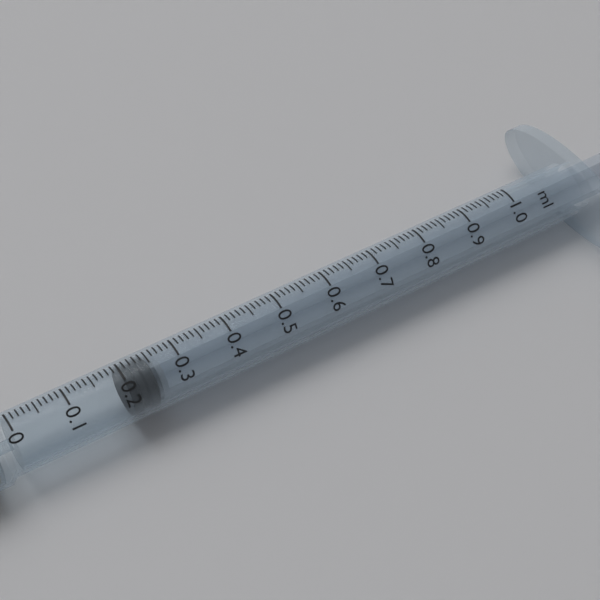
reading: 0.20 ml
